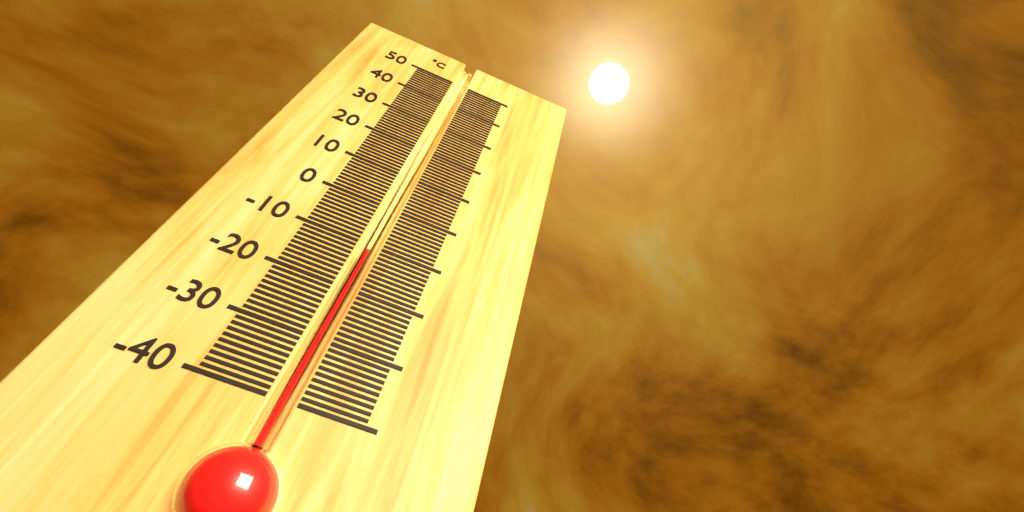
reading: -11 °C
